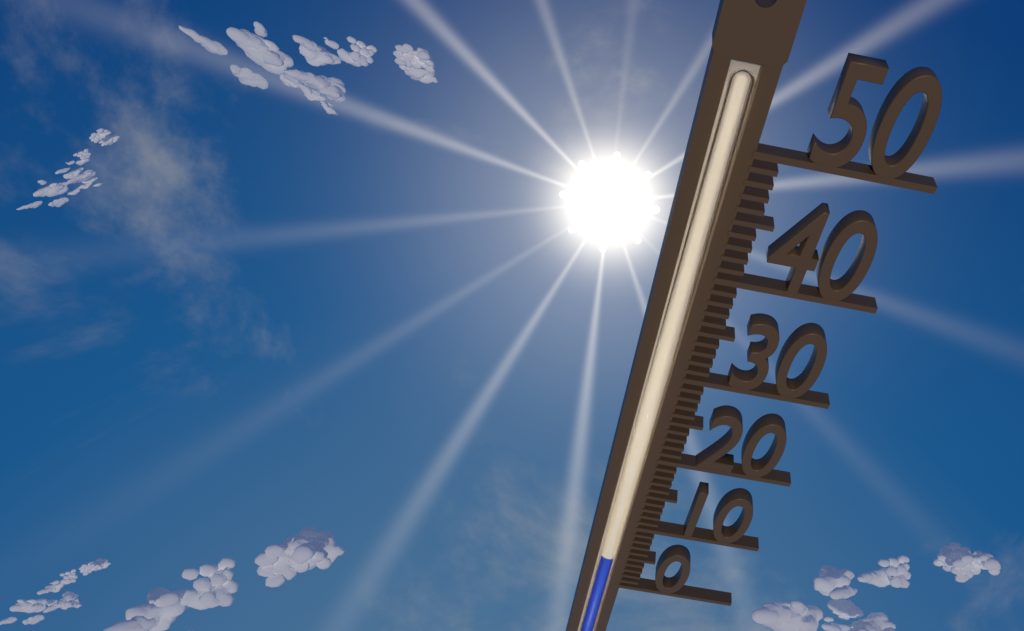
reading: 5 (no unit)
